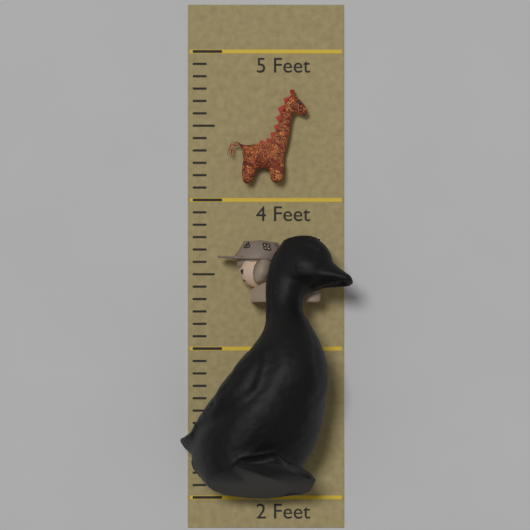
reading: 3.749999 Feet
